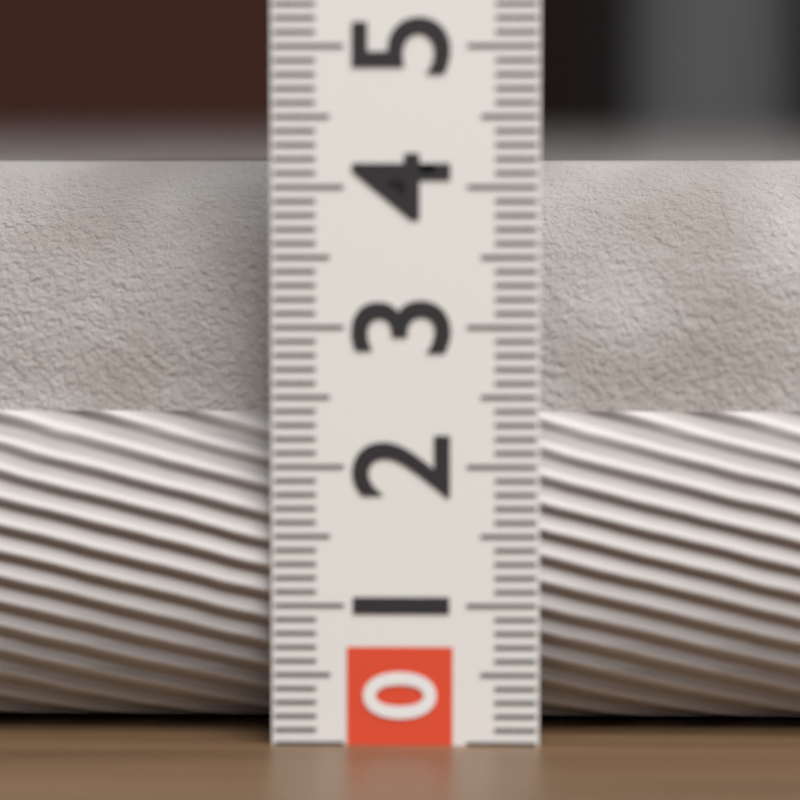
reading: 4.2 (no unit)
